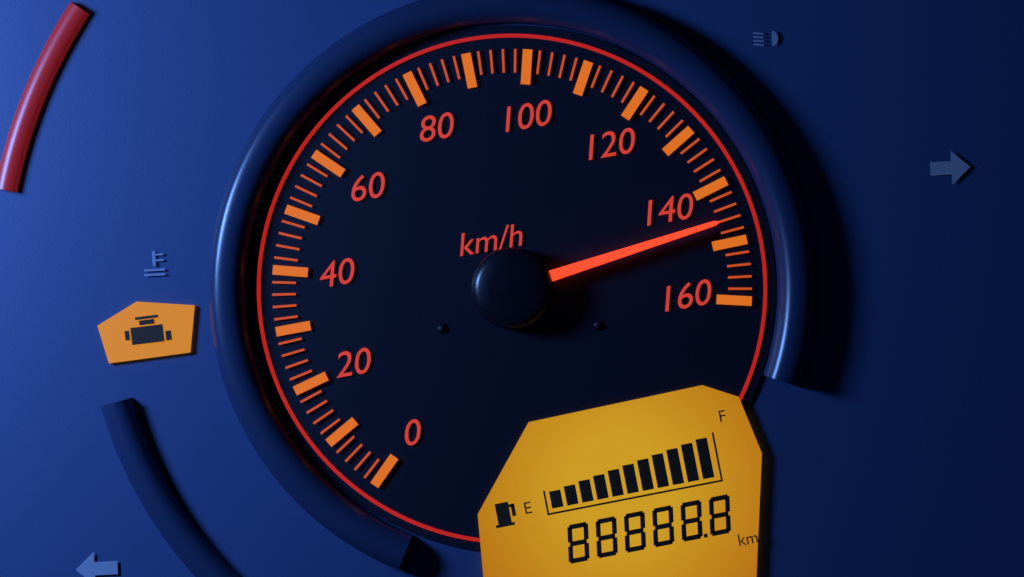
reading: 146 km/h
